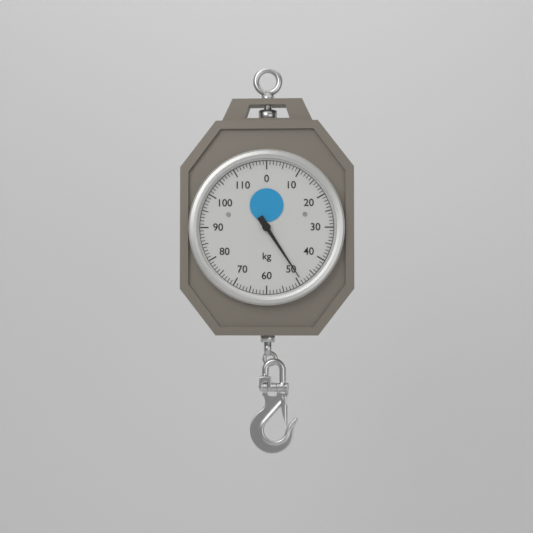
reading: 49 kg
